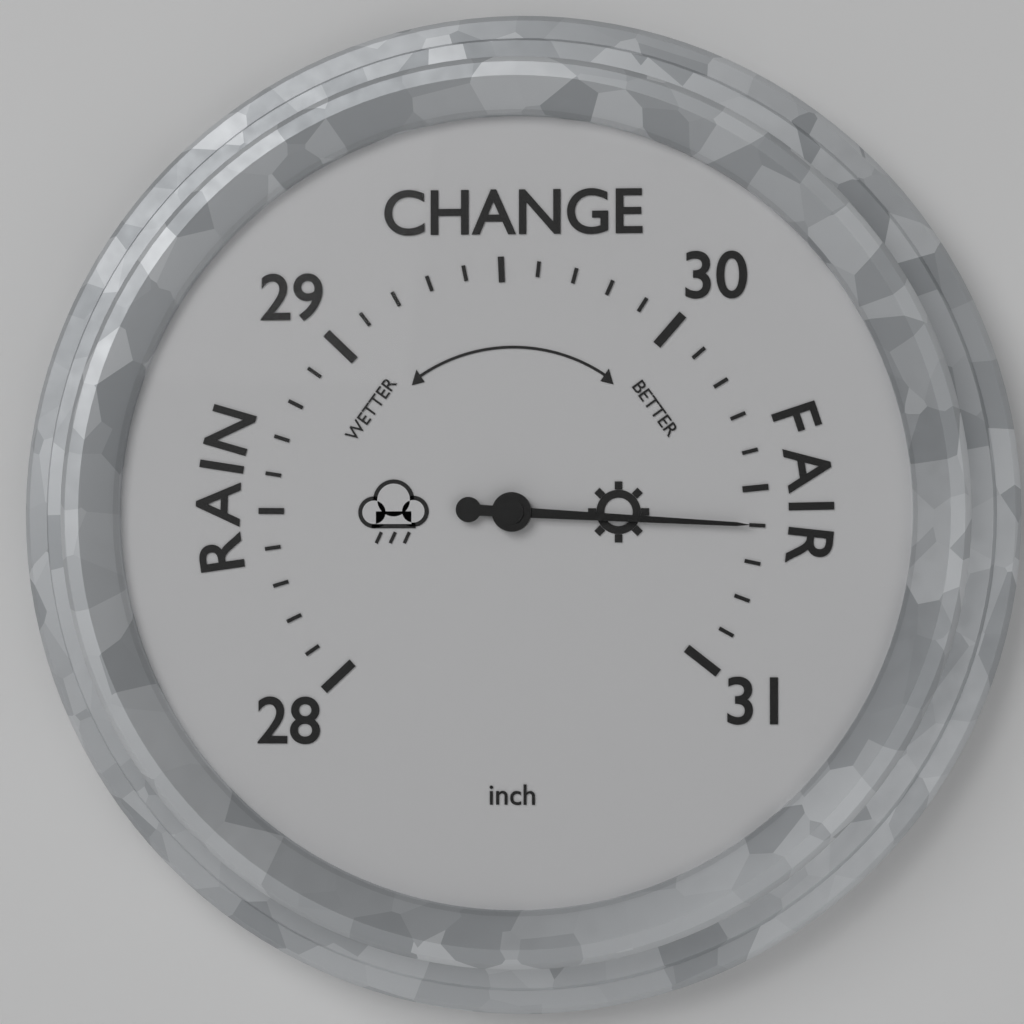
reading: 30.6 inch
